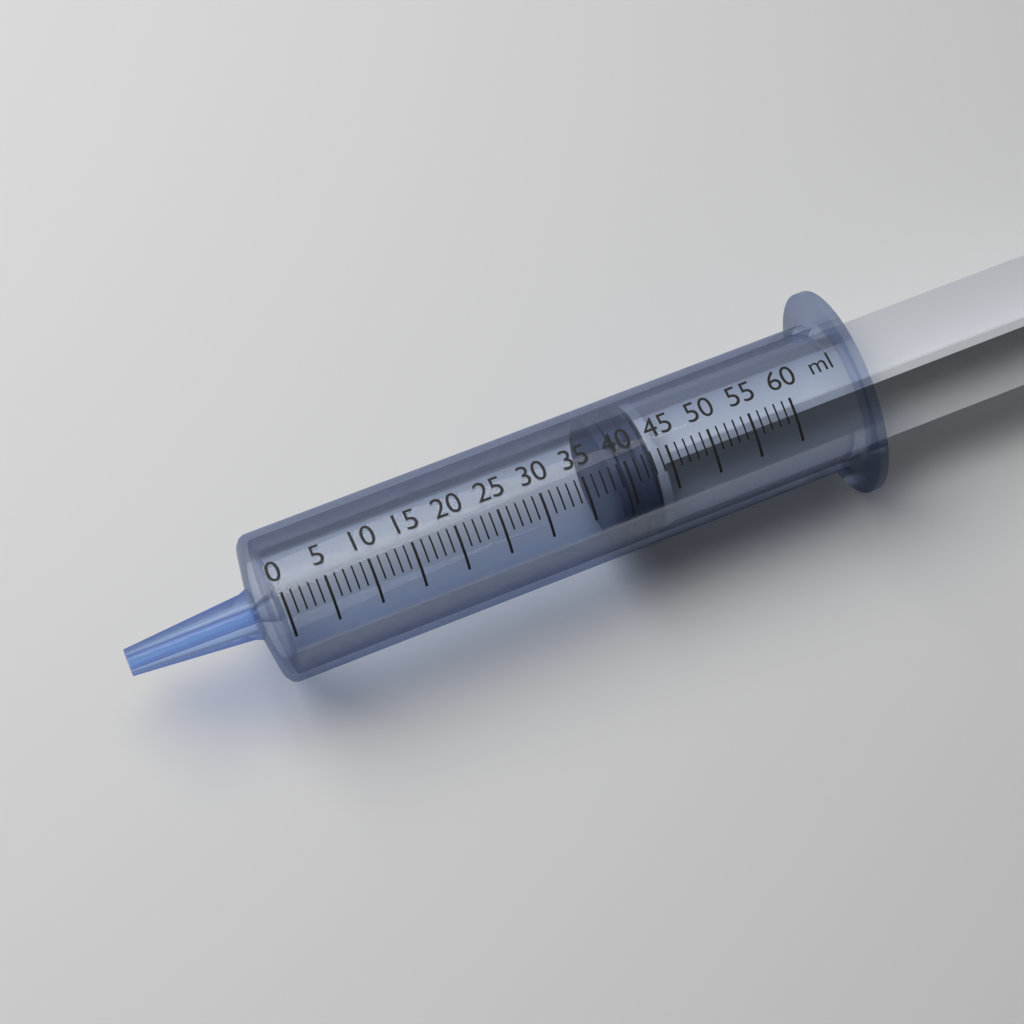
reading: 38 ml
